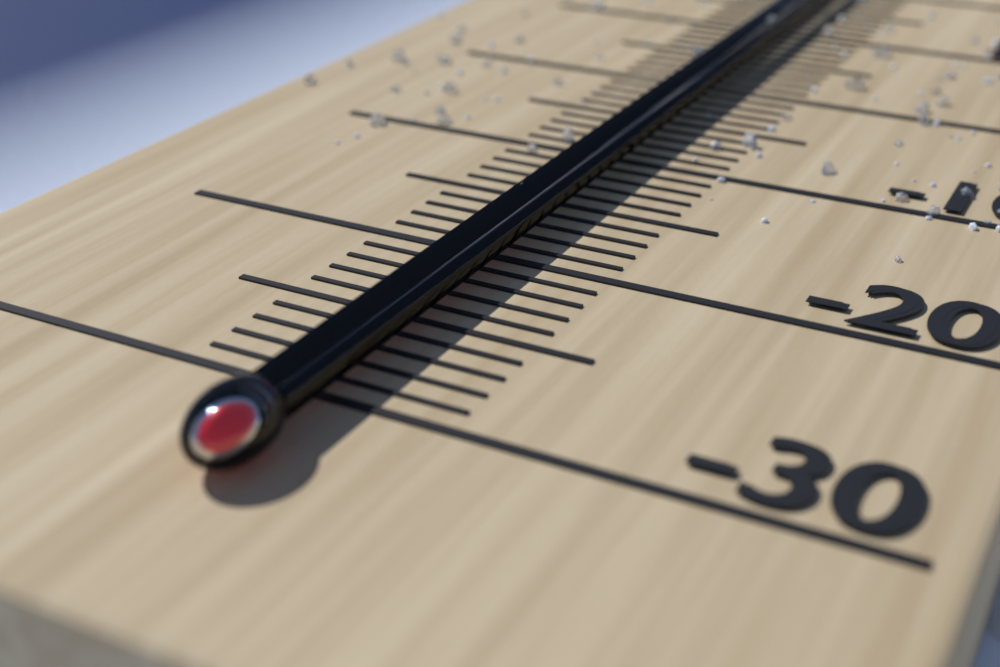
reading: -19 °C
